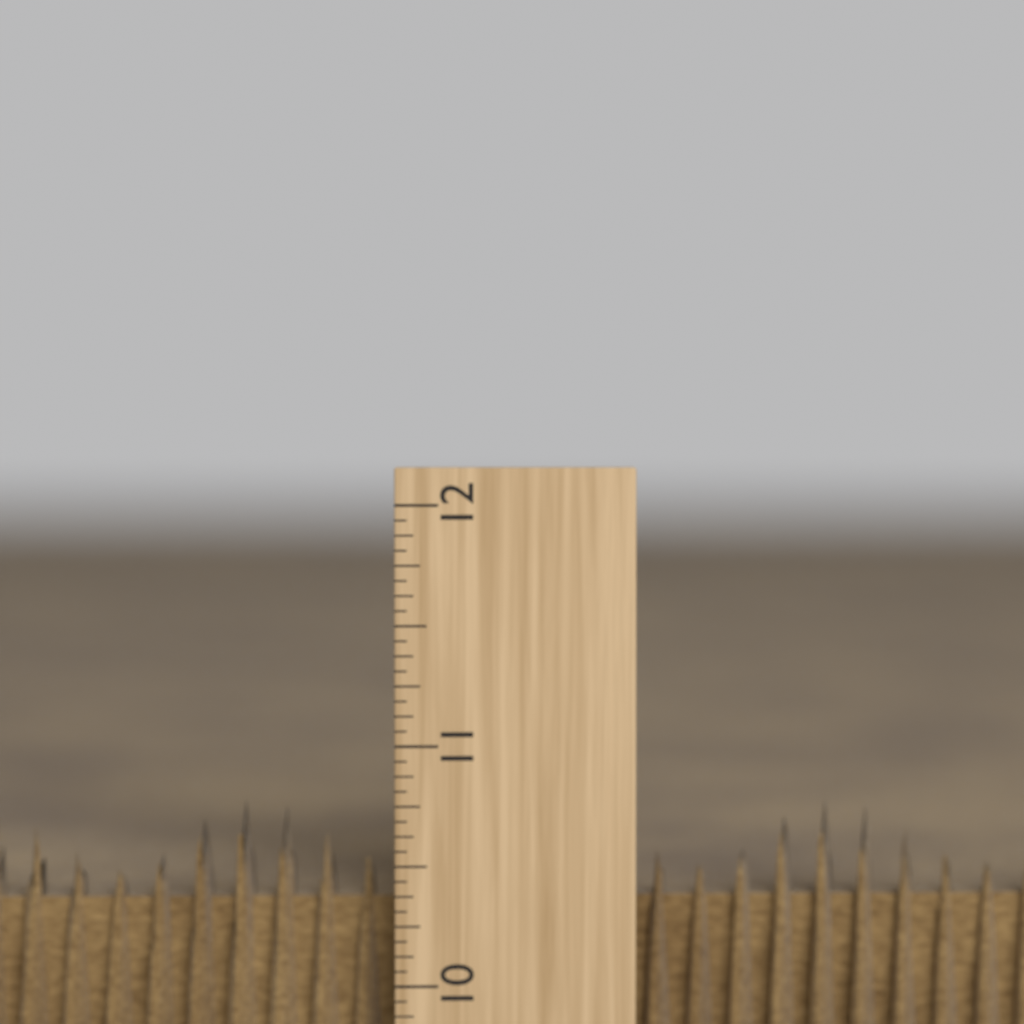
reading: 10.7500 inch
